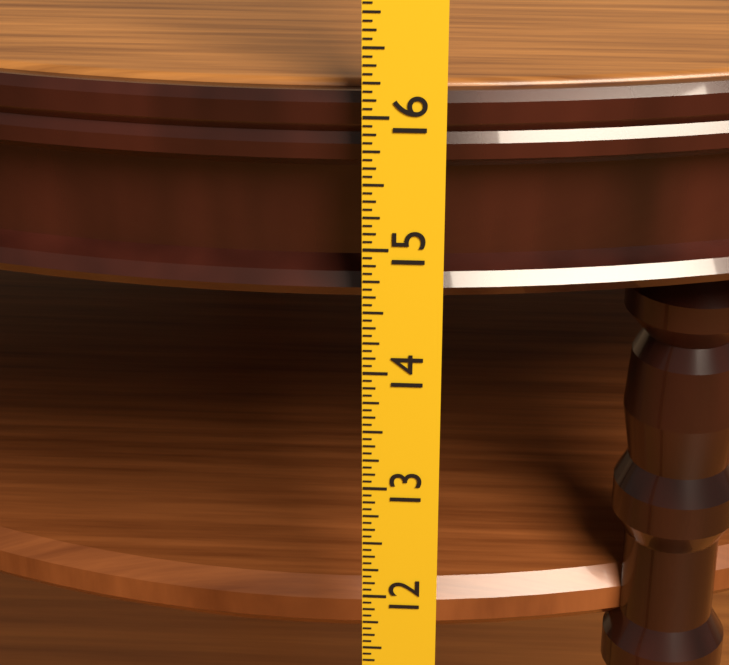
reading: 16.1250 in
